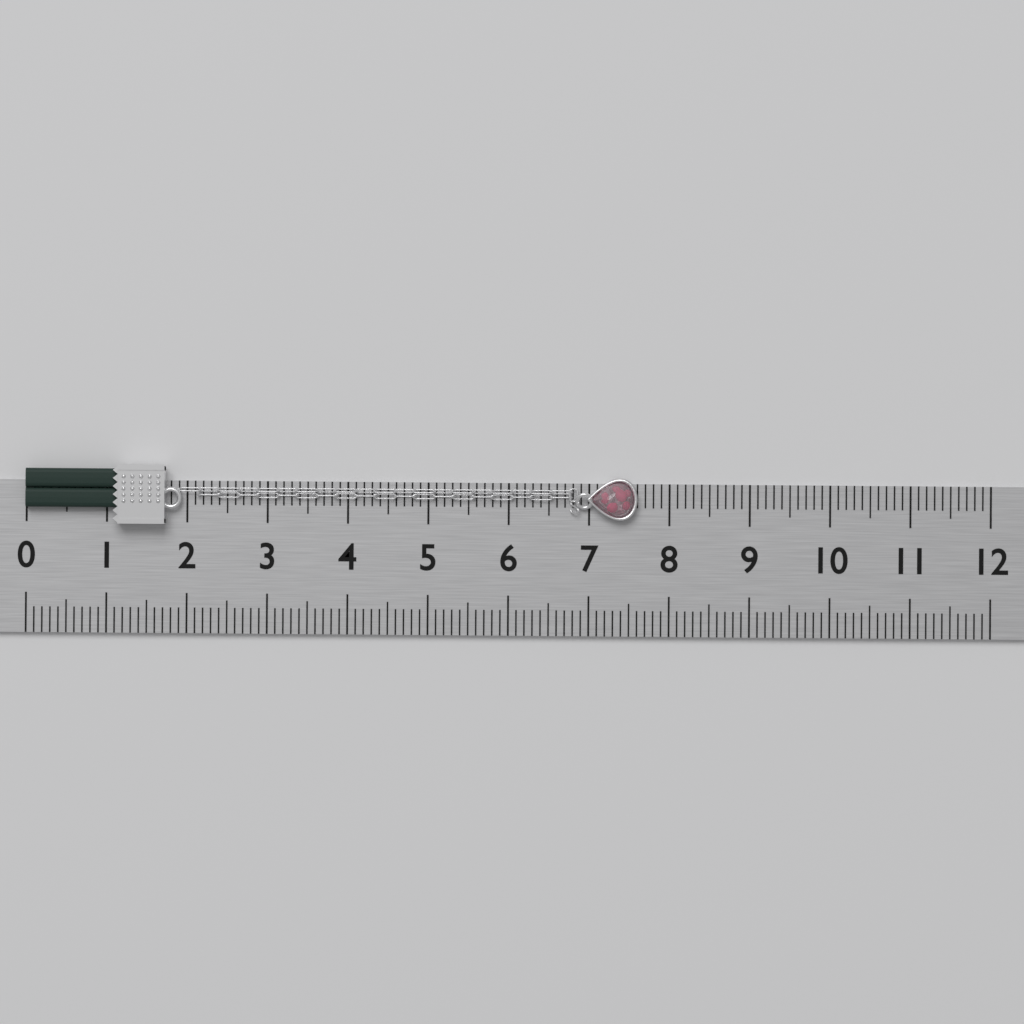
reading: 7.6 (no unit)
